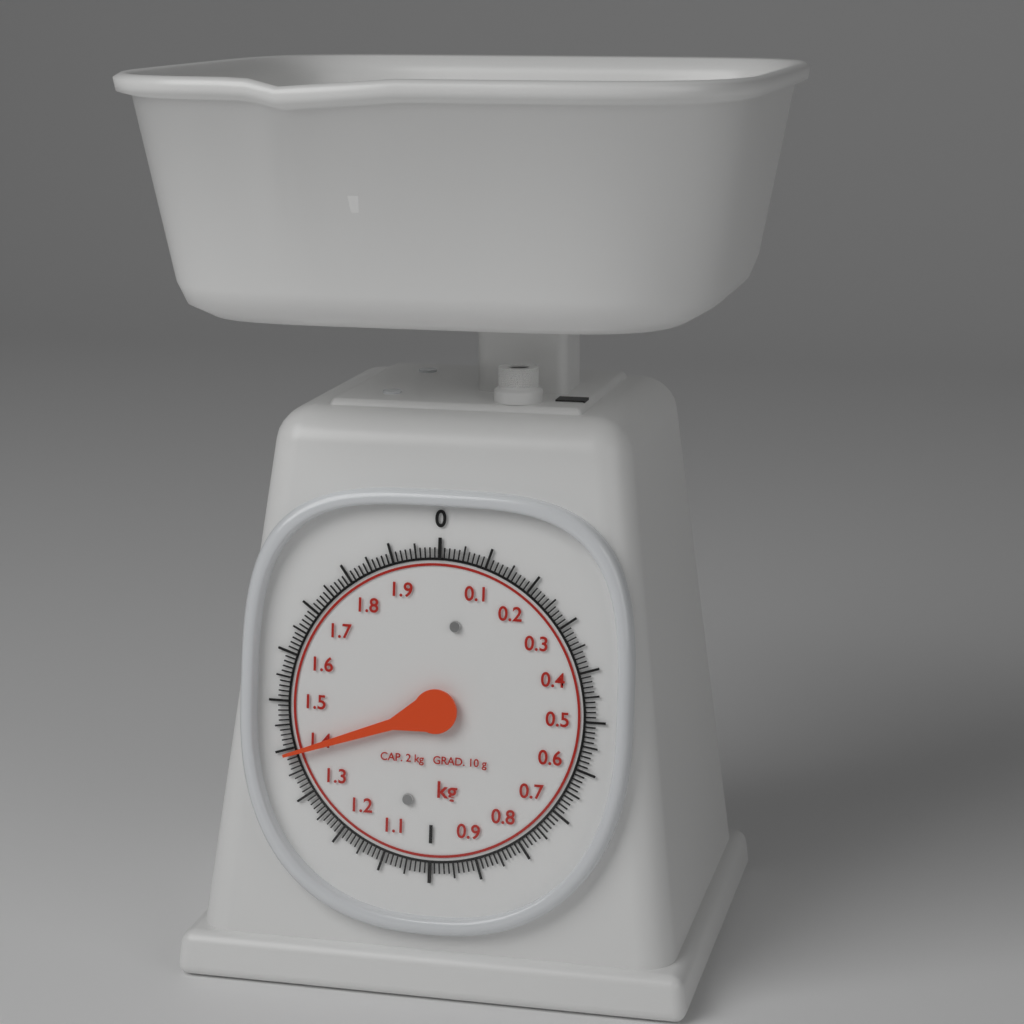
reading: 1.39 kg
